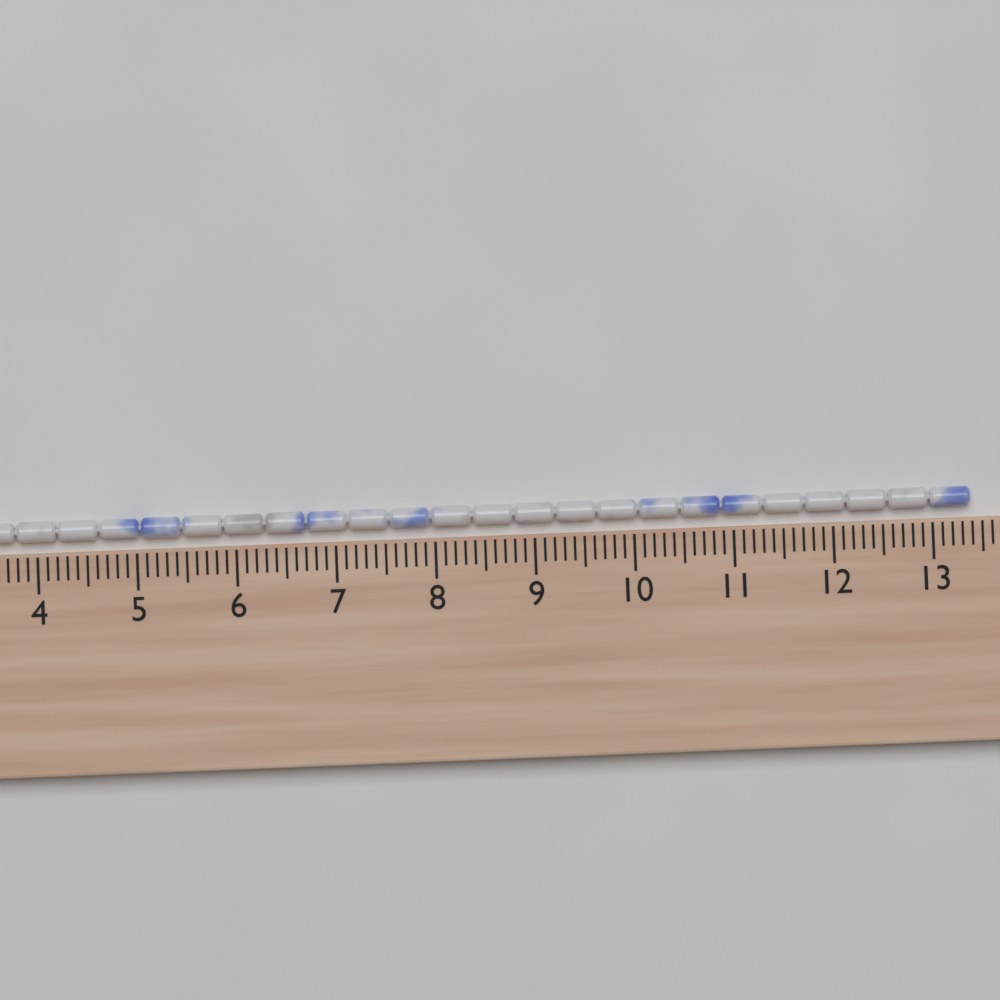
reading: 13.4 cm
